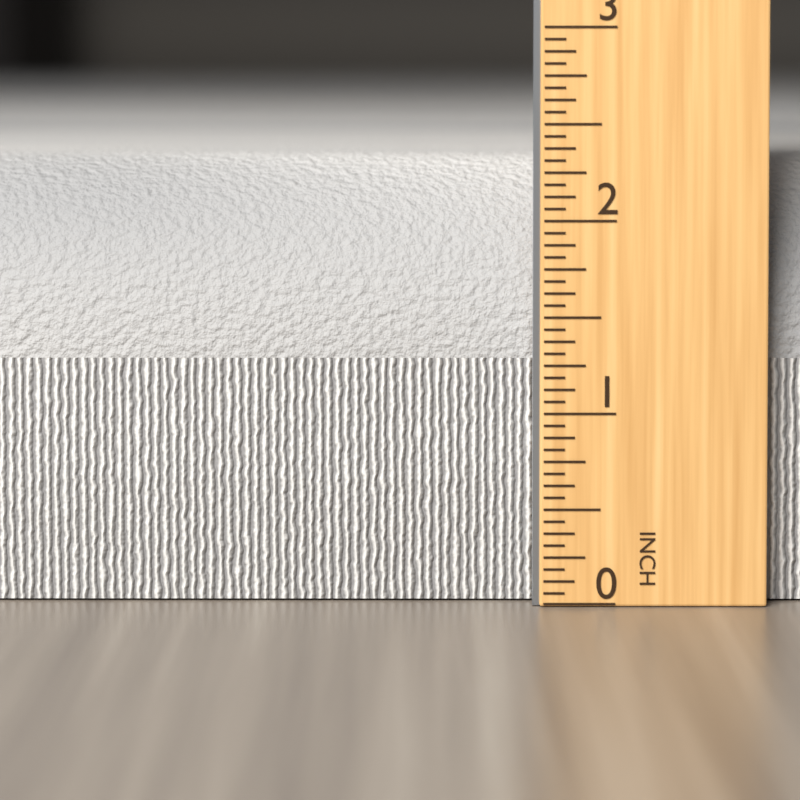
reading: 2.3125 in
